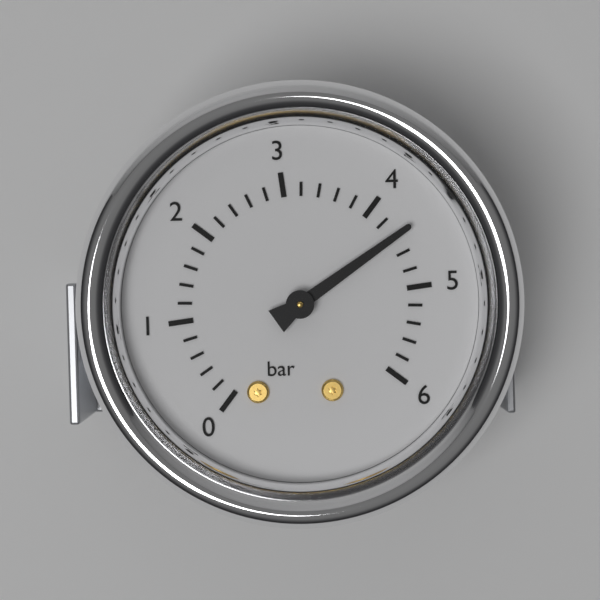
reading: 4.4 bar
